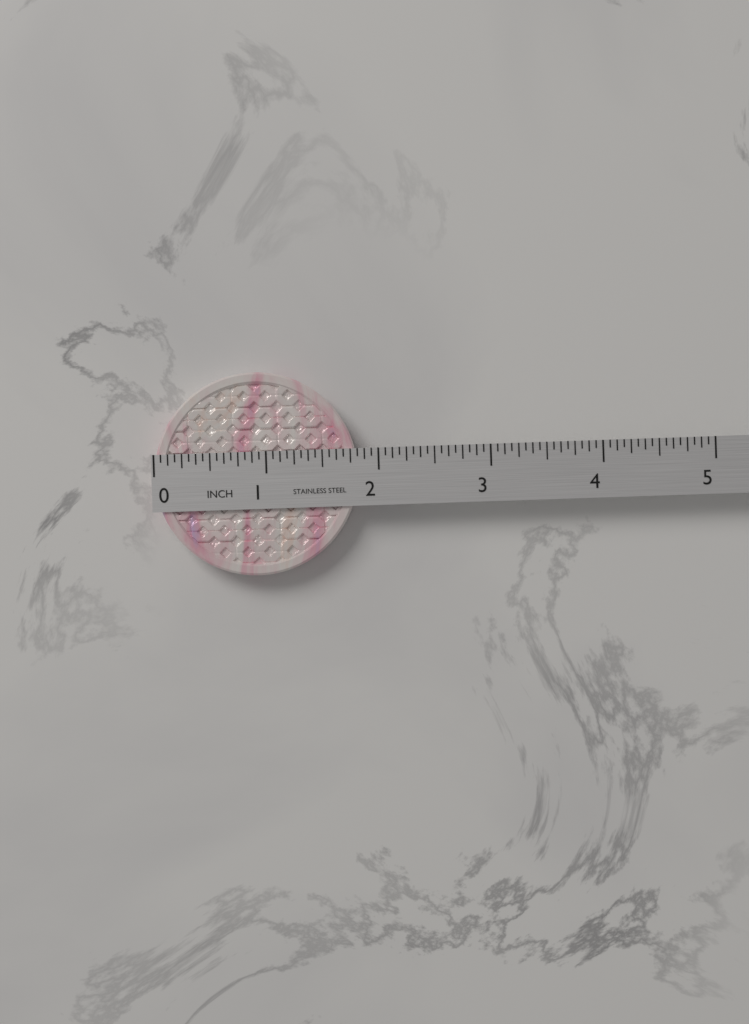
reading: 1.8125 in
